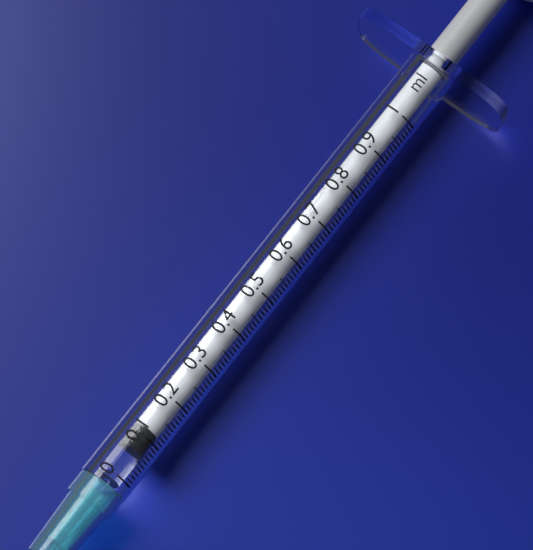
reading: 0.07 ml
